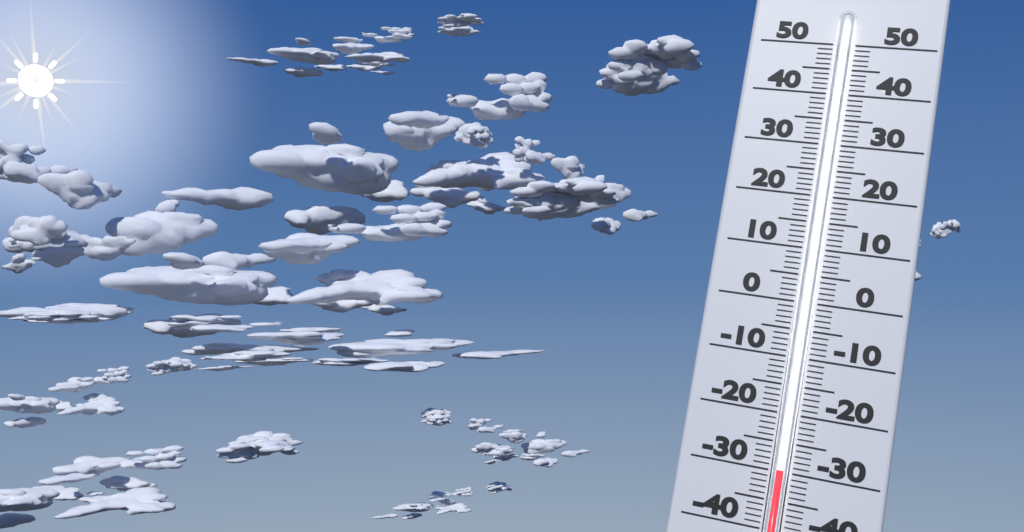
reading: -30 (no unit)
